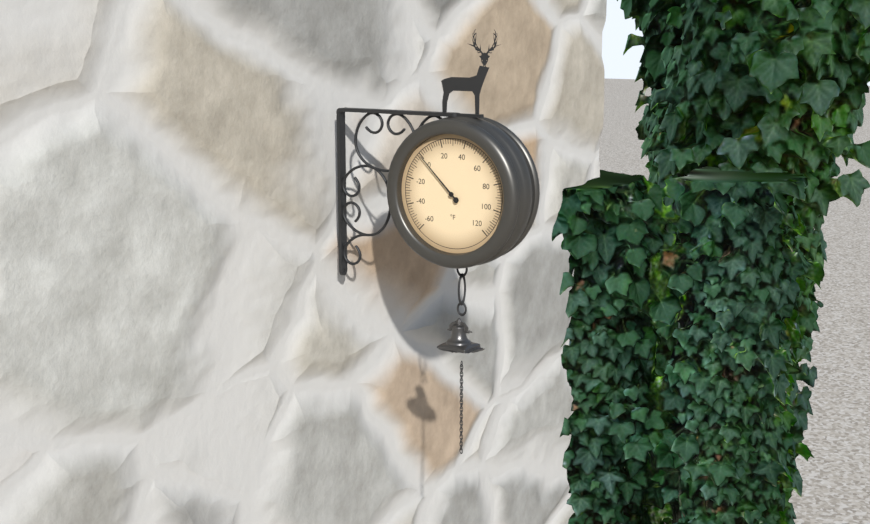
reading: 0 °F
